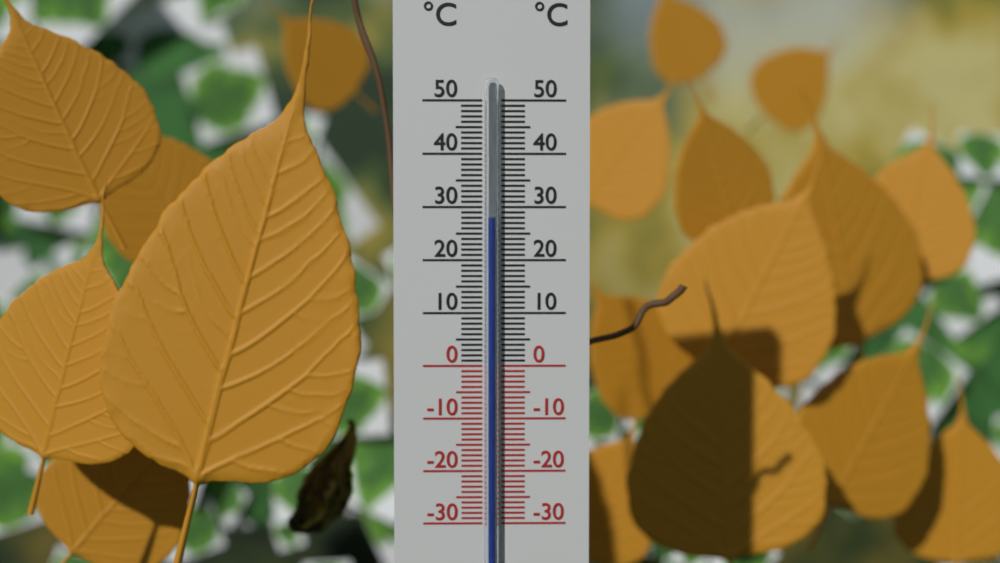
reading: 28 °C
